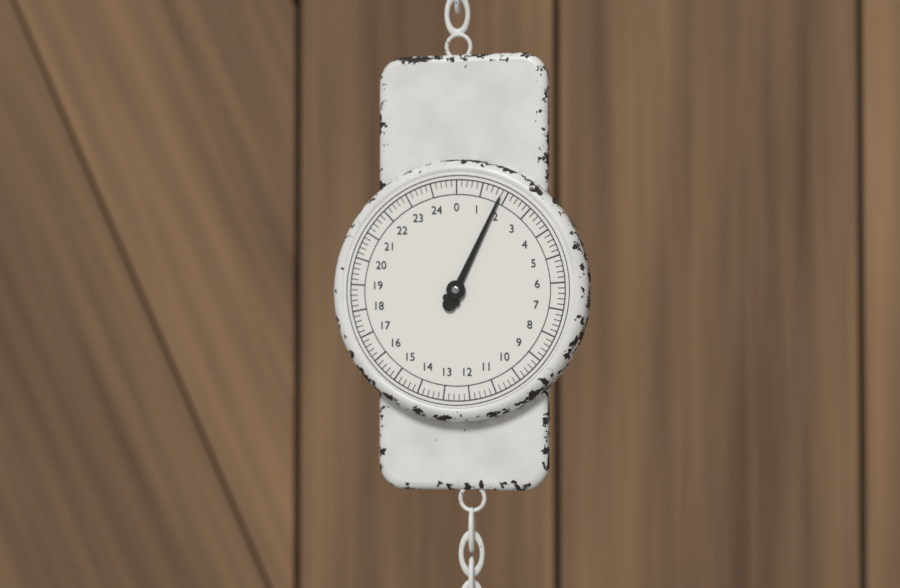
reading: 1.8 (no unit)
